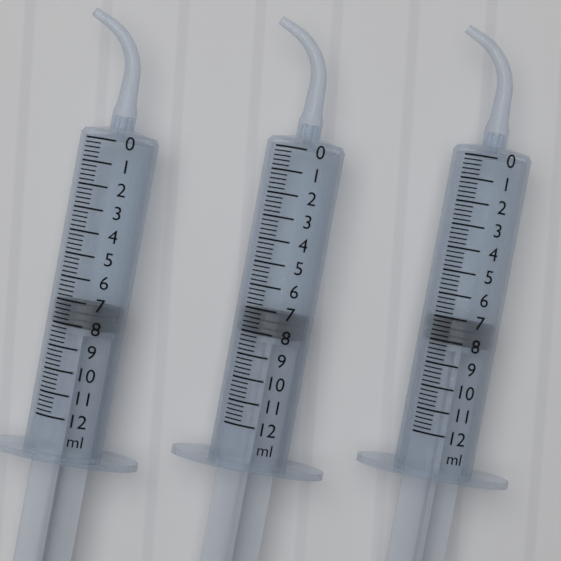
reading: 7.0 ml
